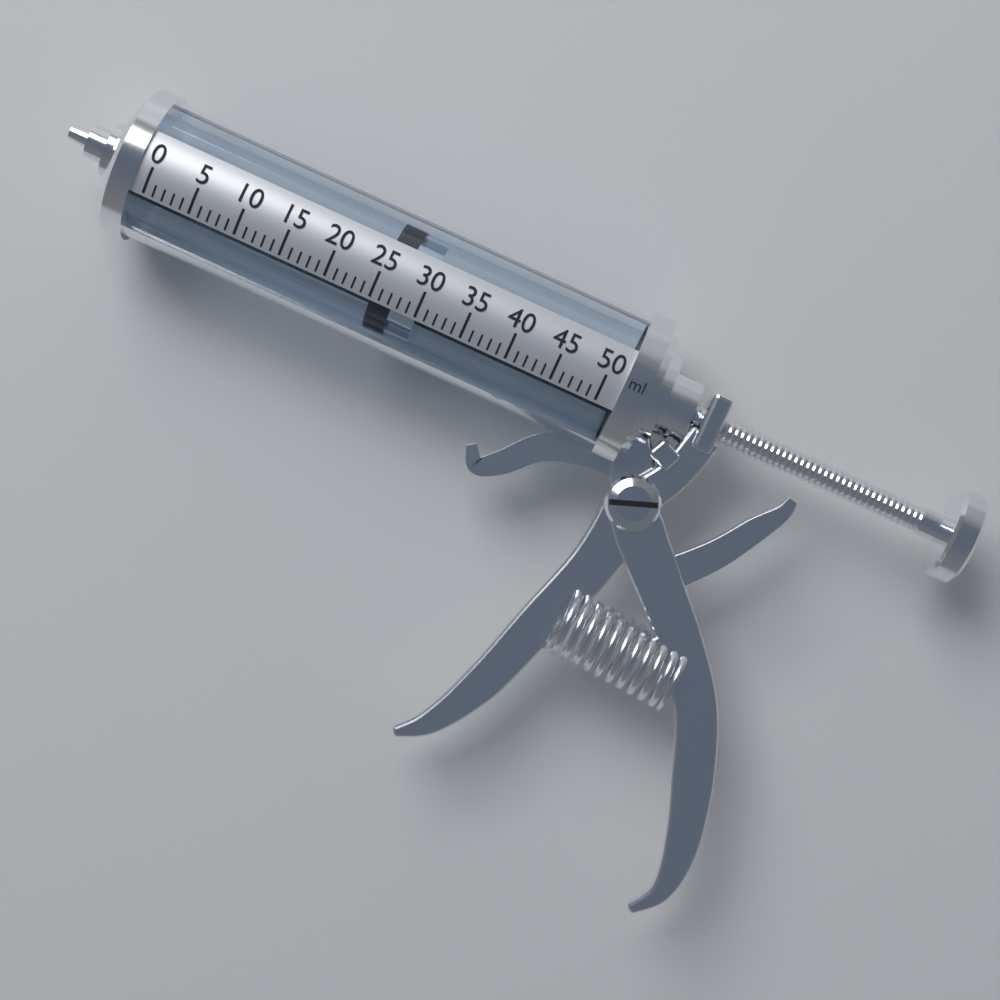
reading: 25 ml
